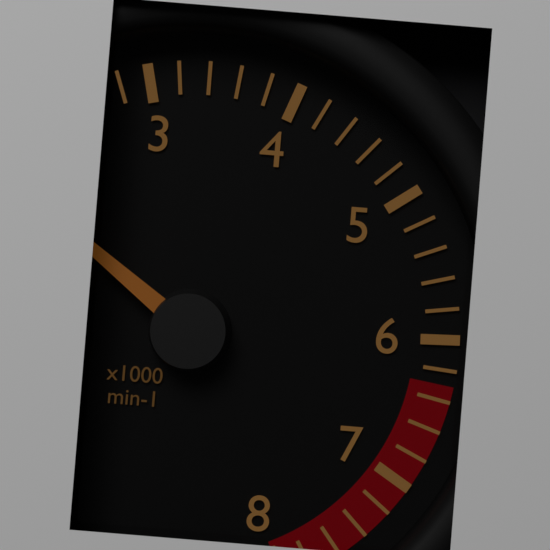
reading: 1800 min-1
